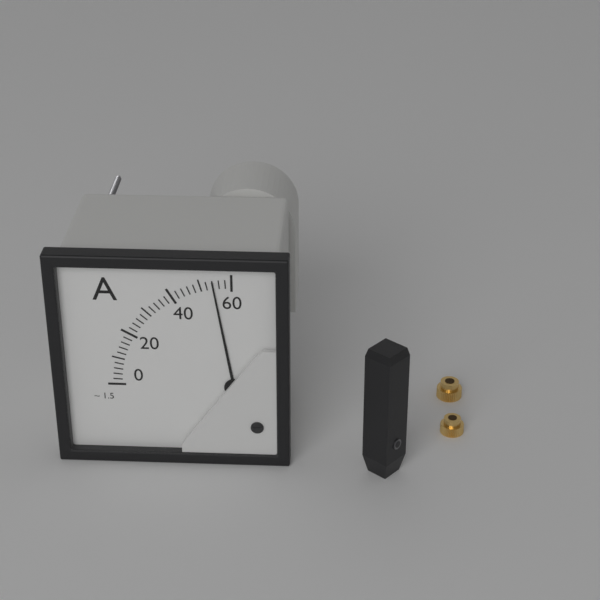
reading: 54 A
